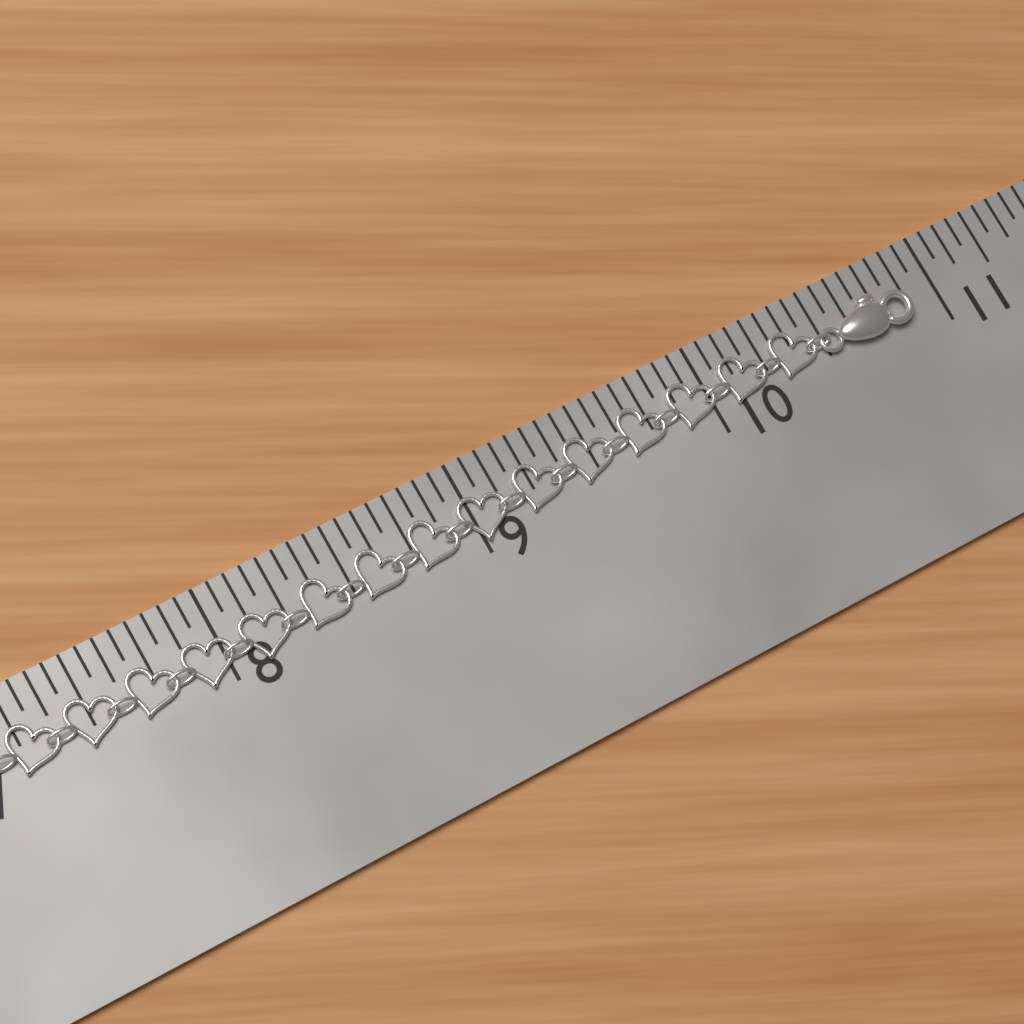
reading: 10.8750 in
